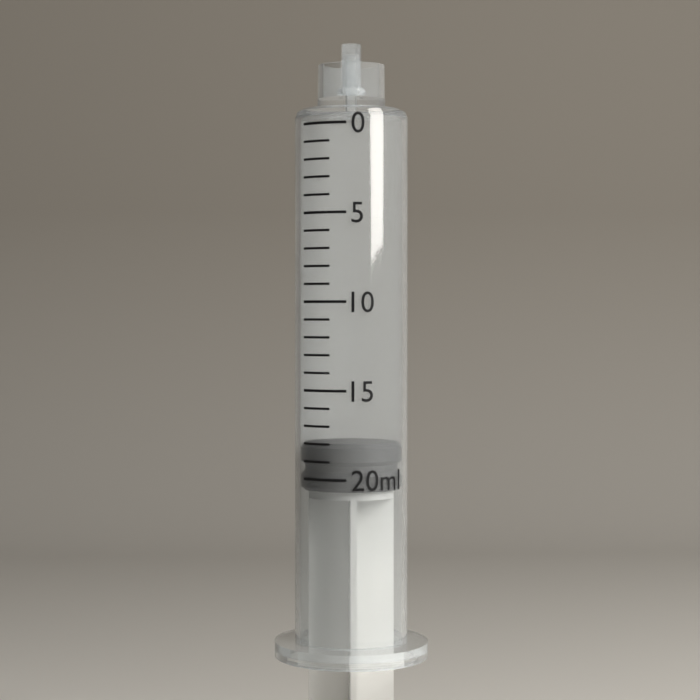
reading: 18 ml
